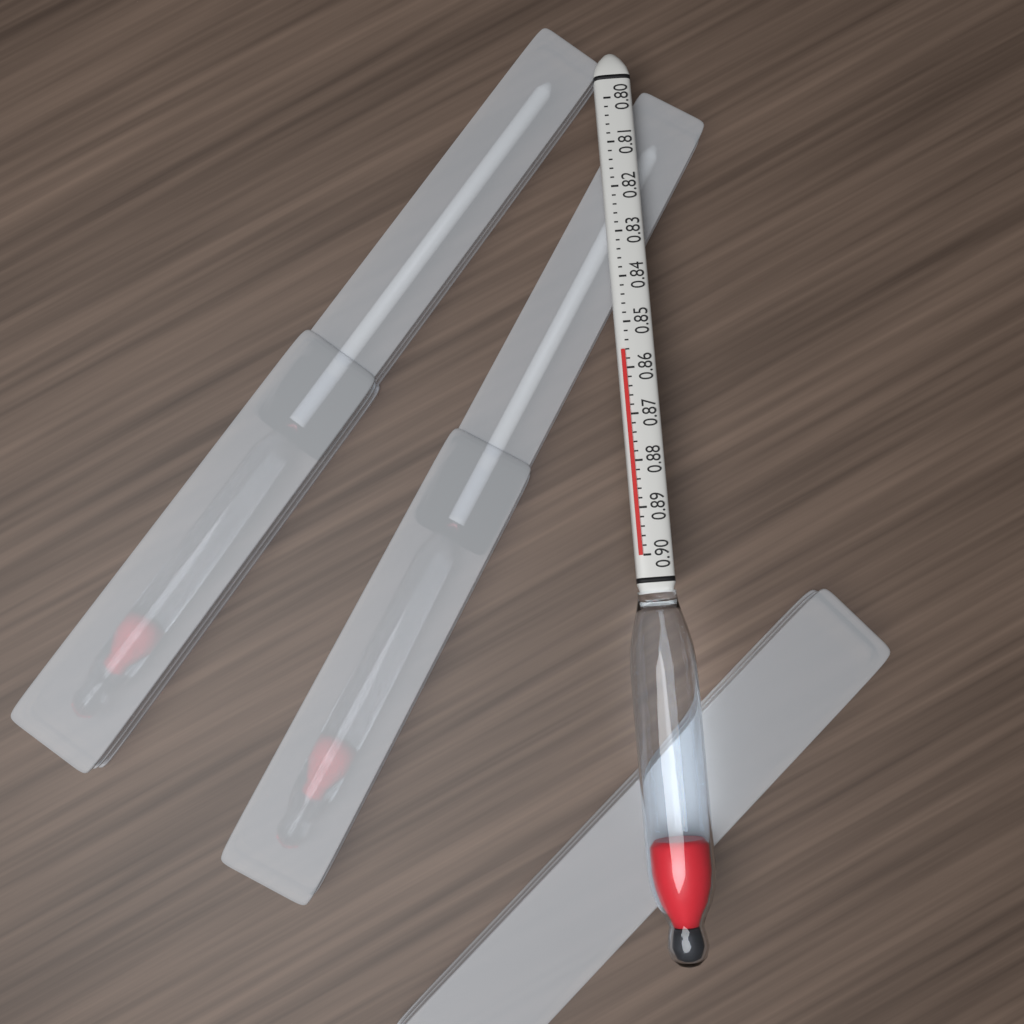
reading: 0.856 (no unit)
